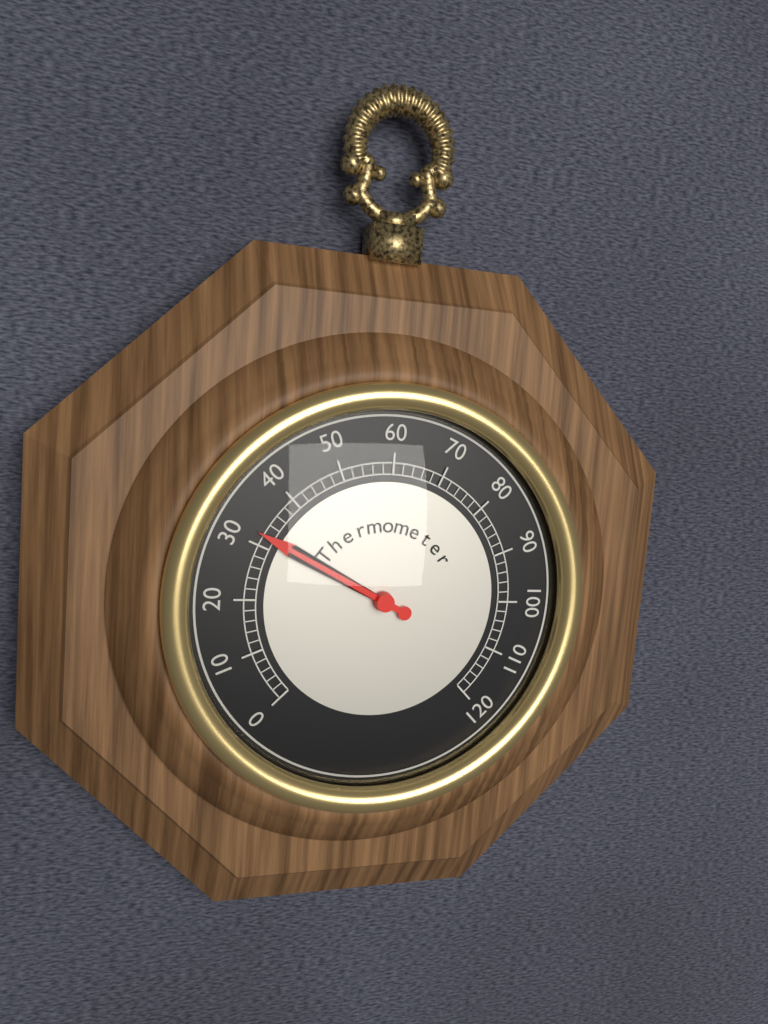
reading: 32 (no unit)
